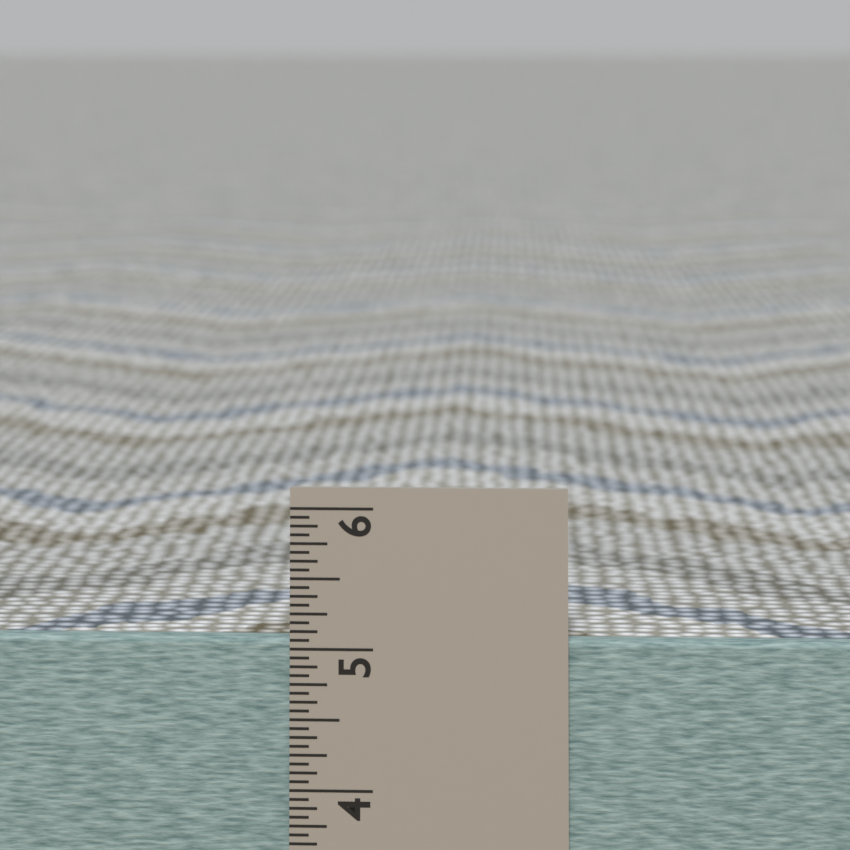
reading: 5.0625 in
